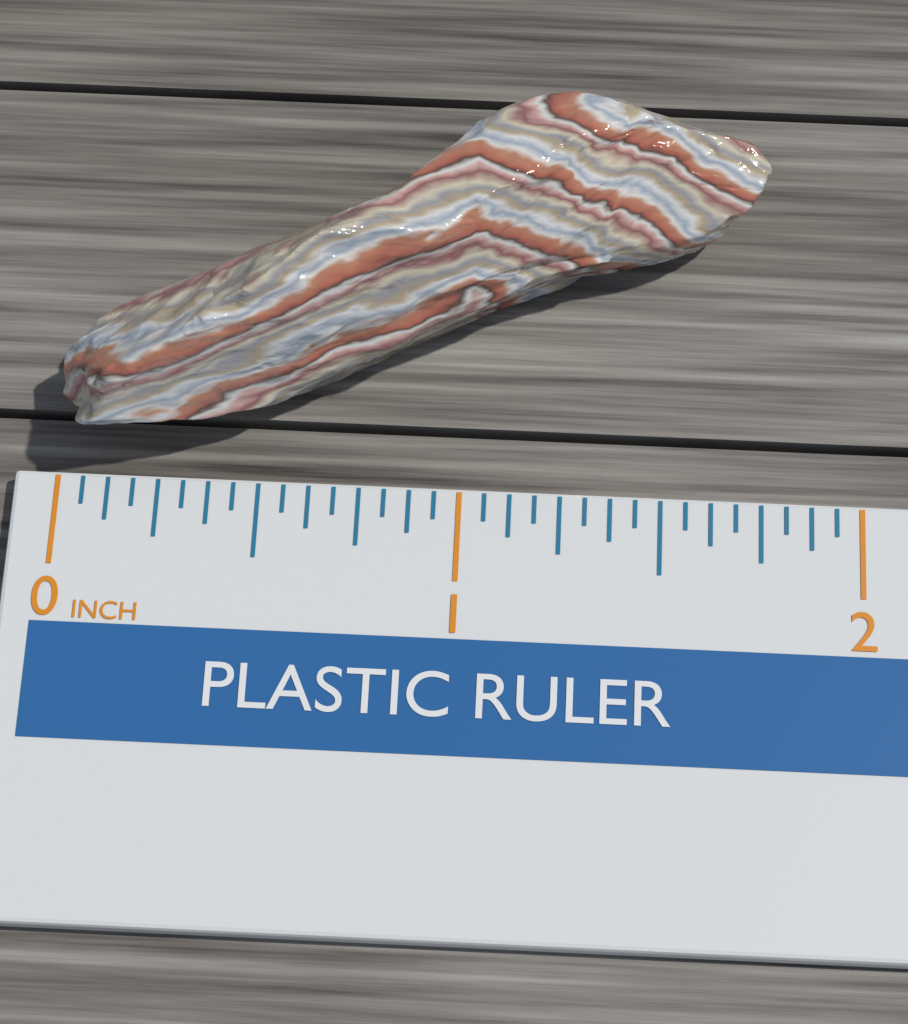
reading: 1.7500 inch
